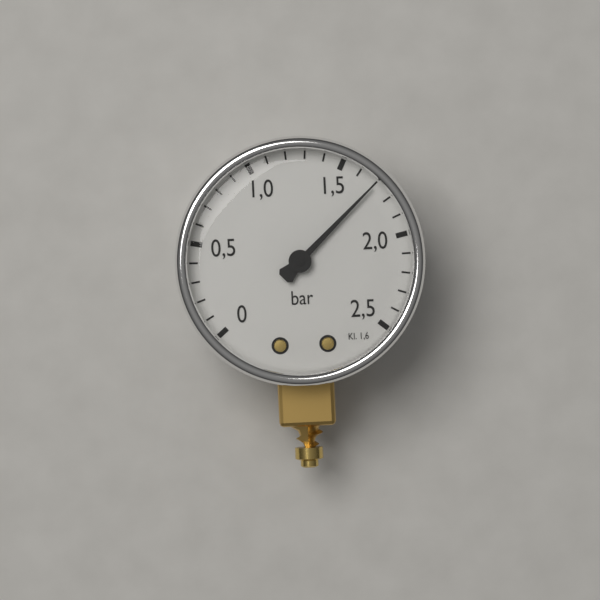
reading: 1.7 bar
